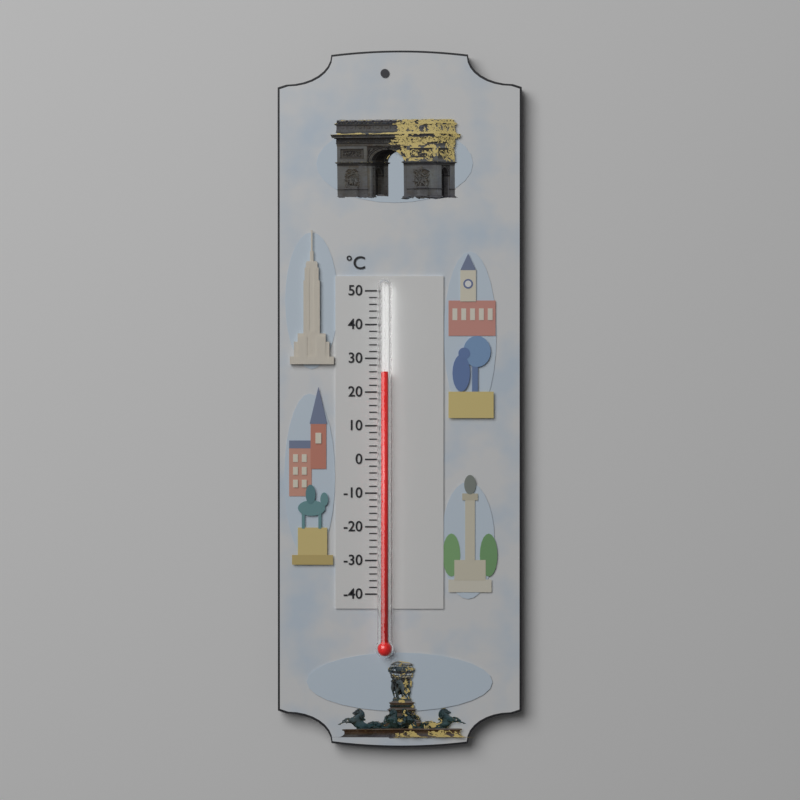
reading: 26 °C
